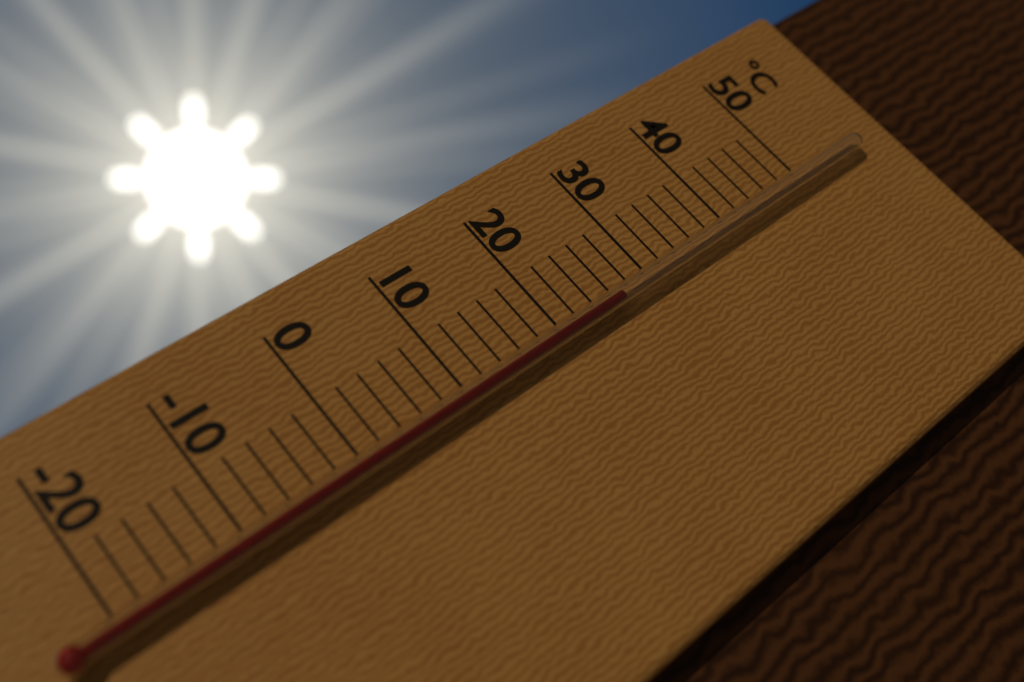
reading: 26 °C
